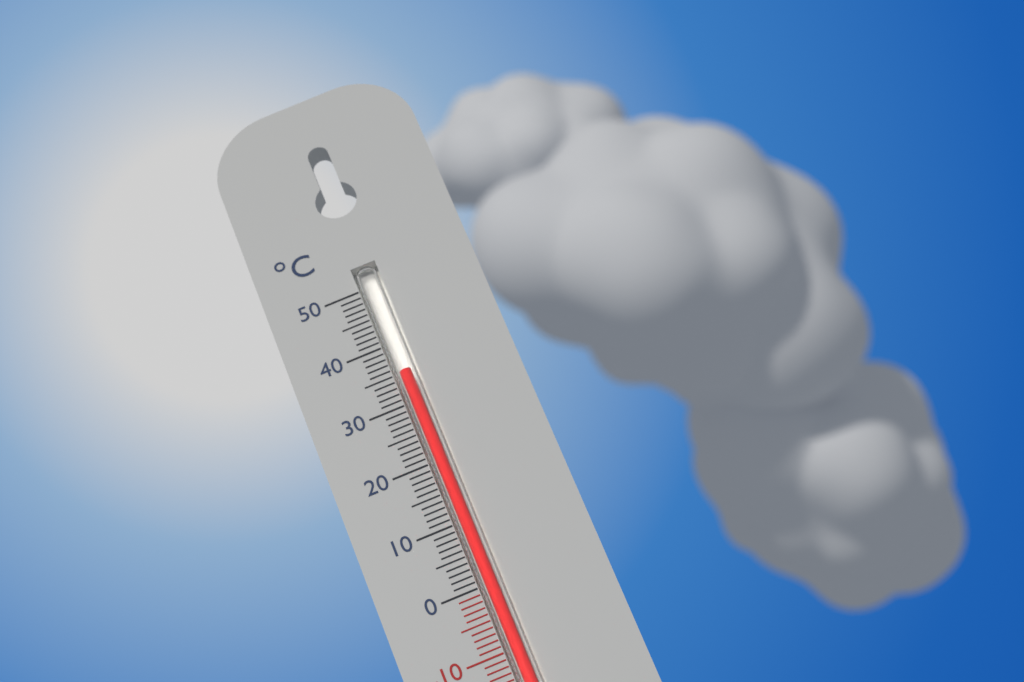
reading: 35 °C
